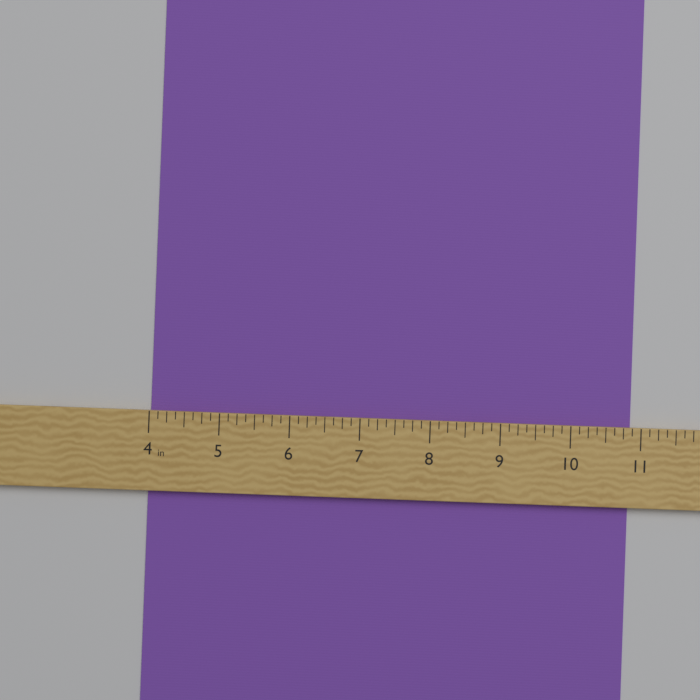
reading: 10.875 in
